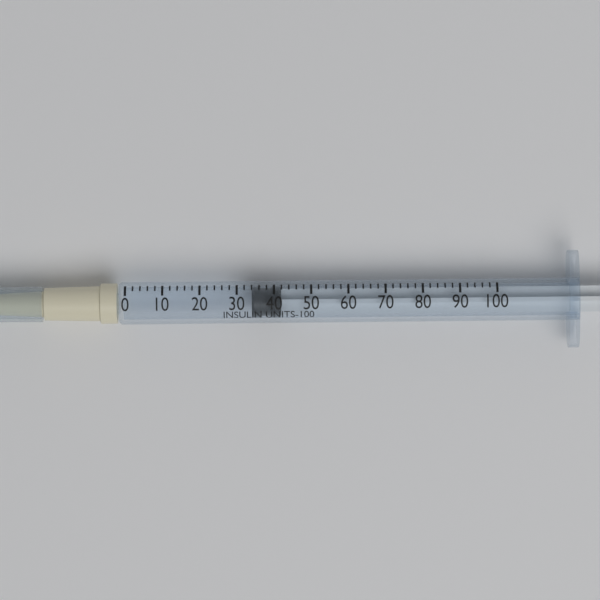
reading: 34 units
